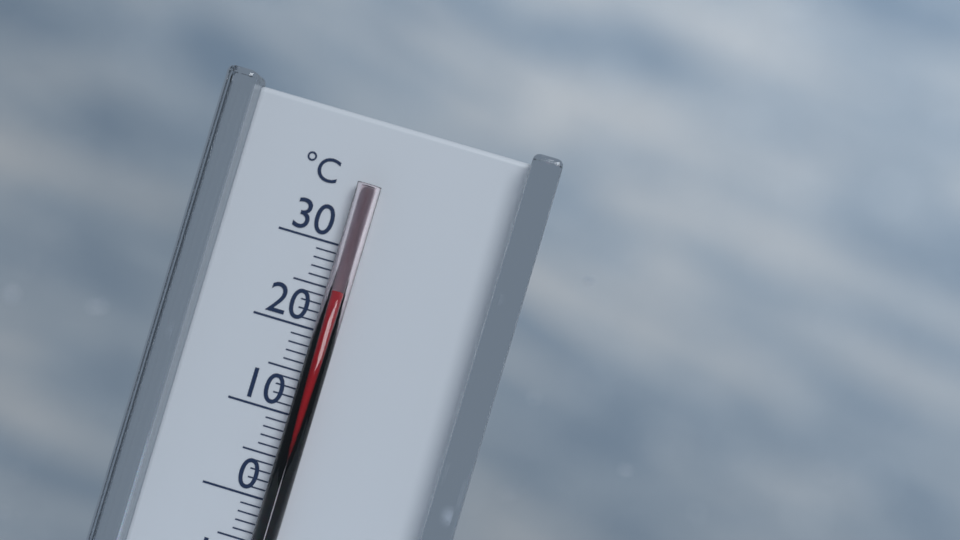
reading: 25 °C
